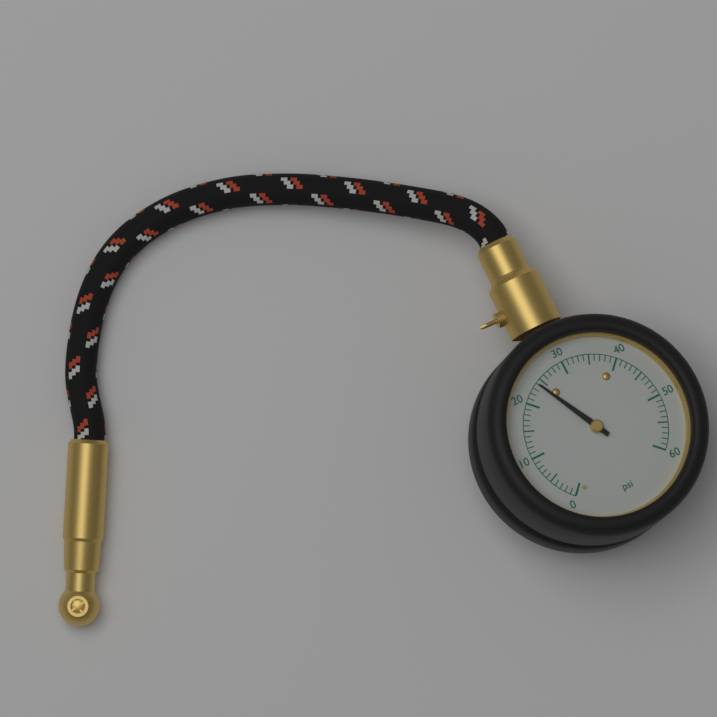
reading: 24 psi
